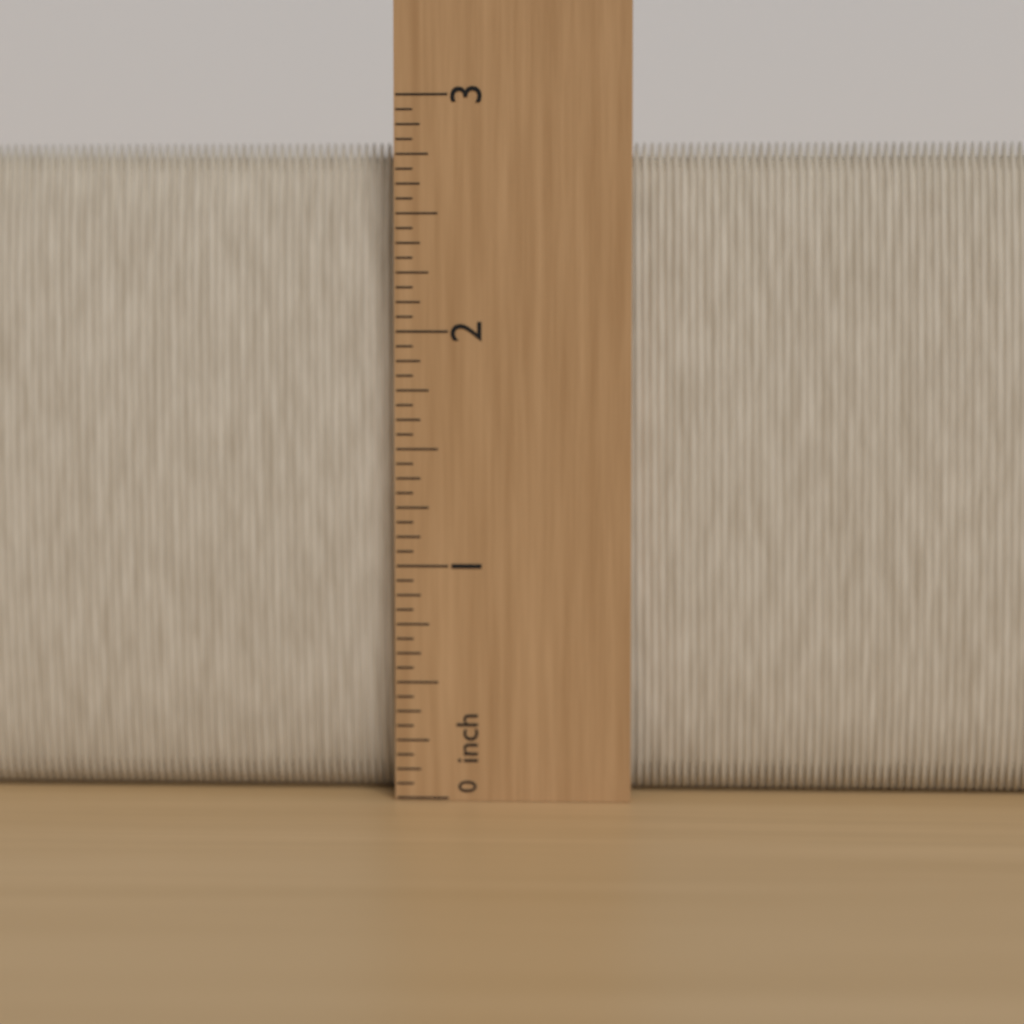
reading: 2.8125 inch
